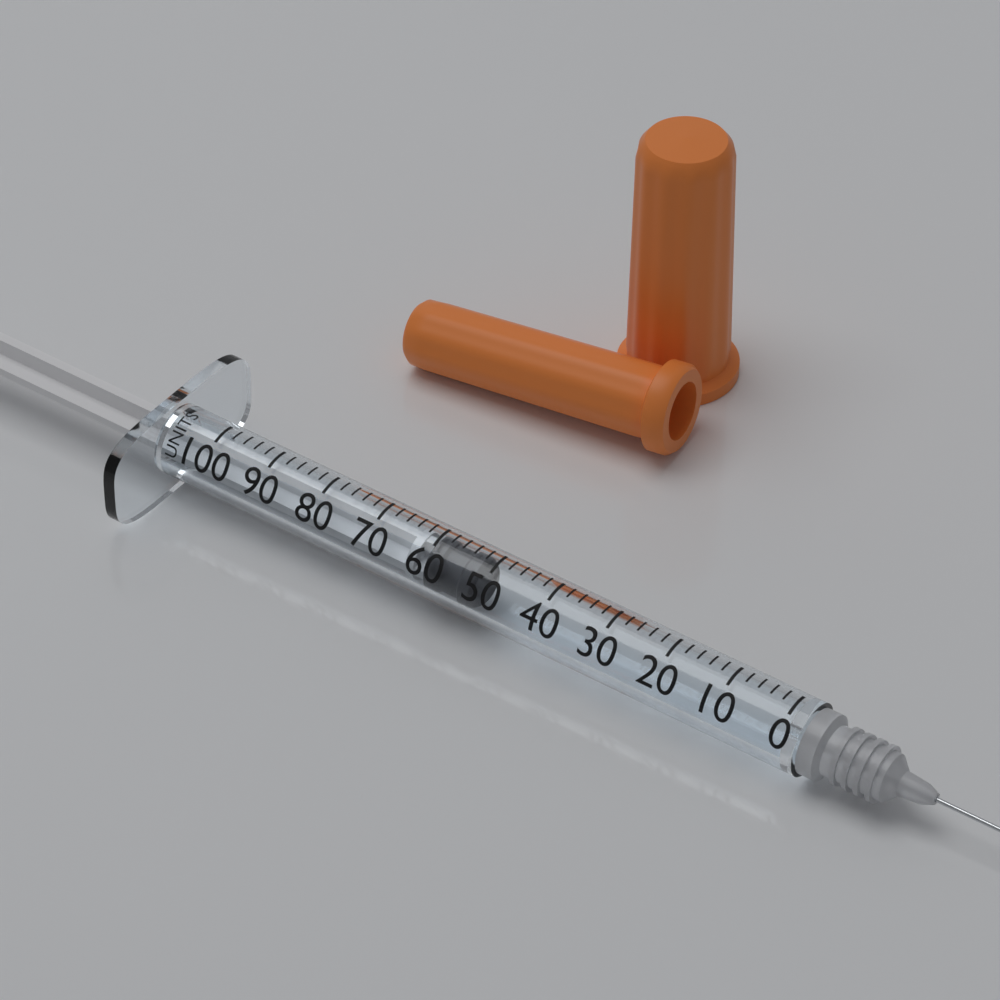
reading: 52 units
